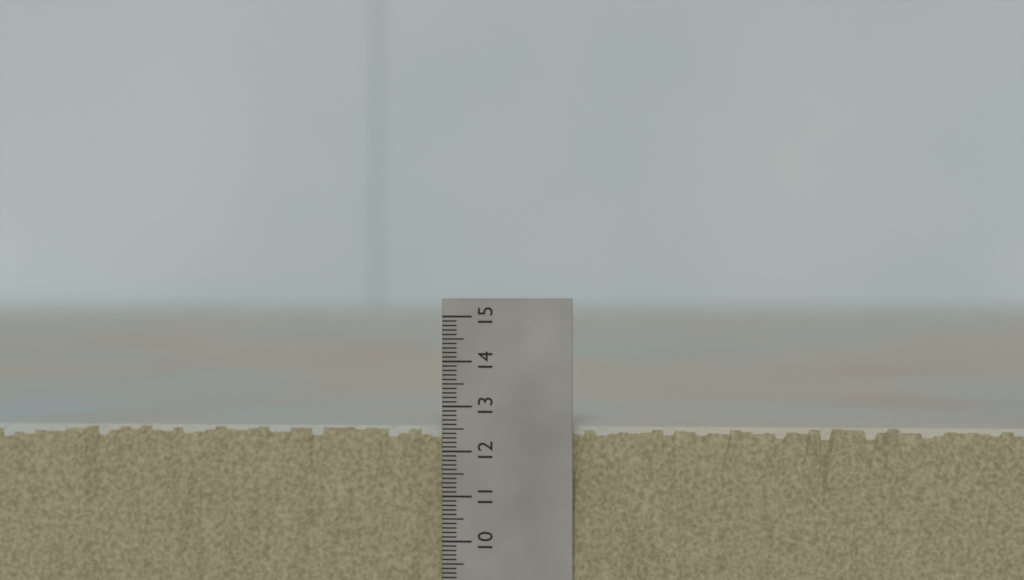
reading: 12.5 (no unit)
